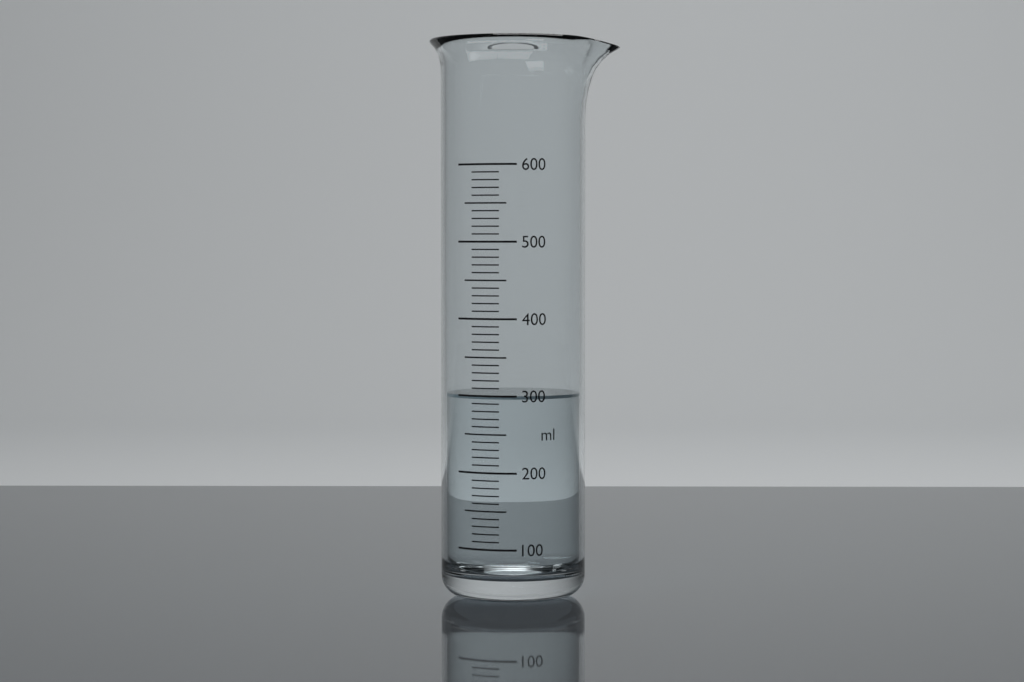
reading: 300 ml
